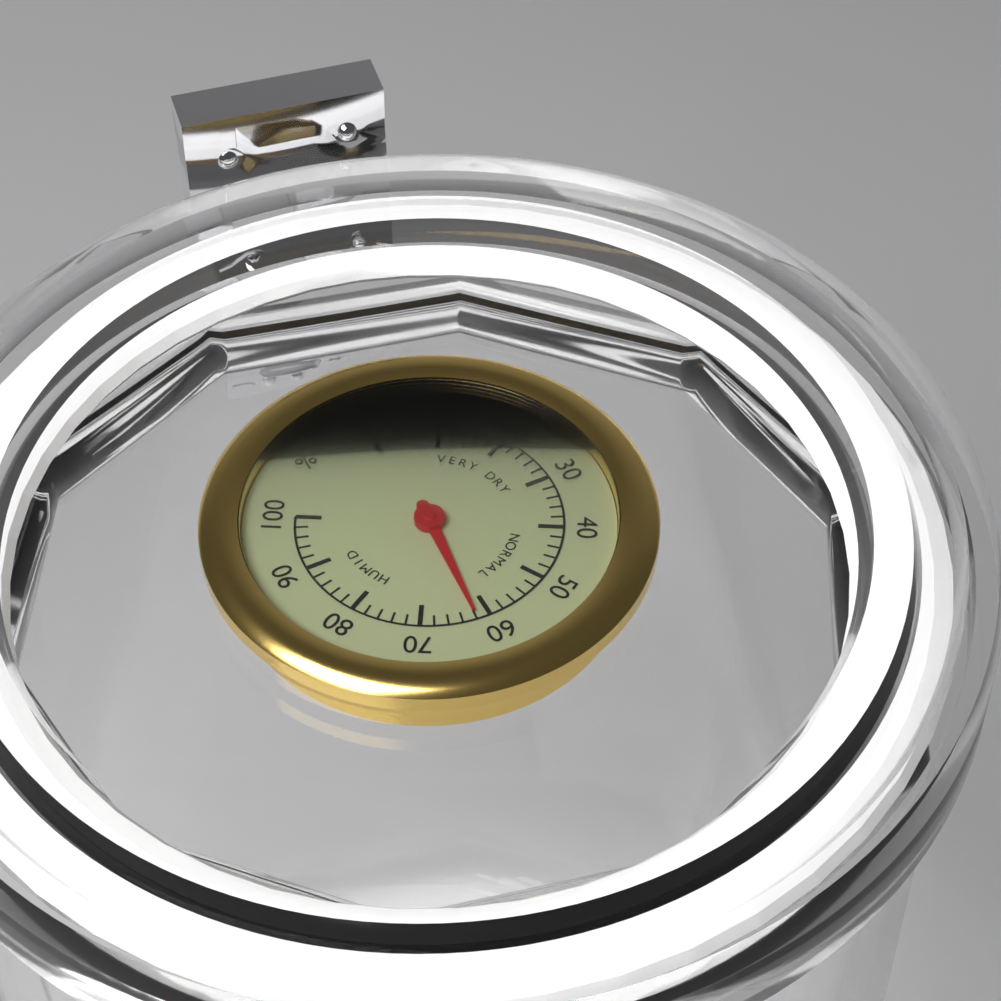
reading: 62 %
